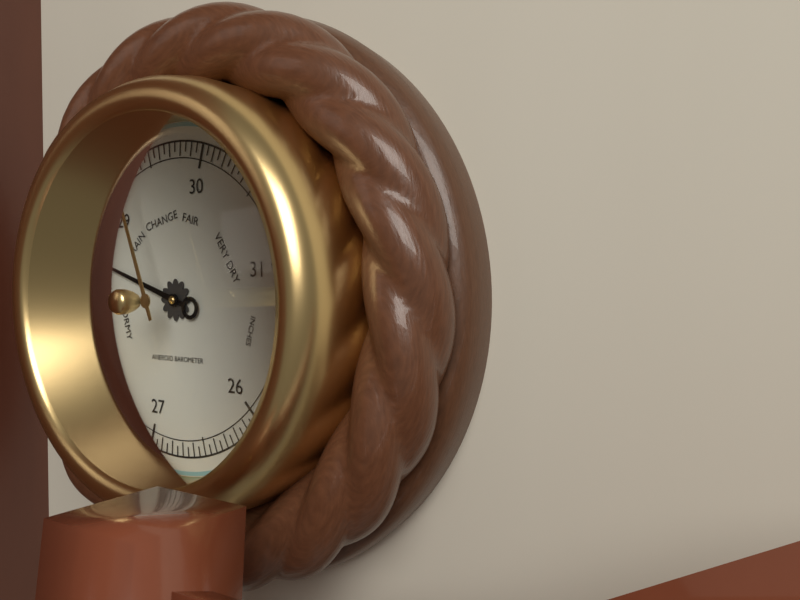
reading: 28.55 inHg
